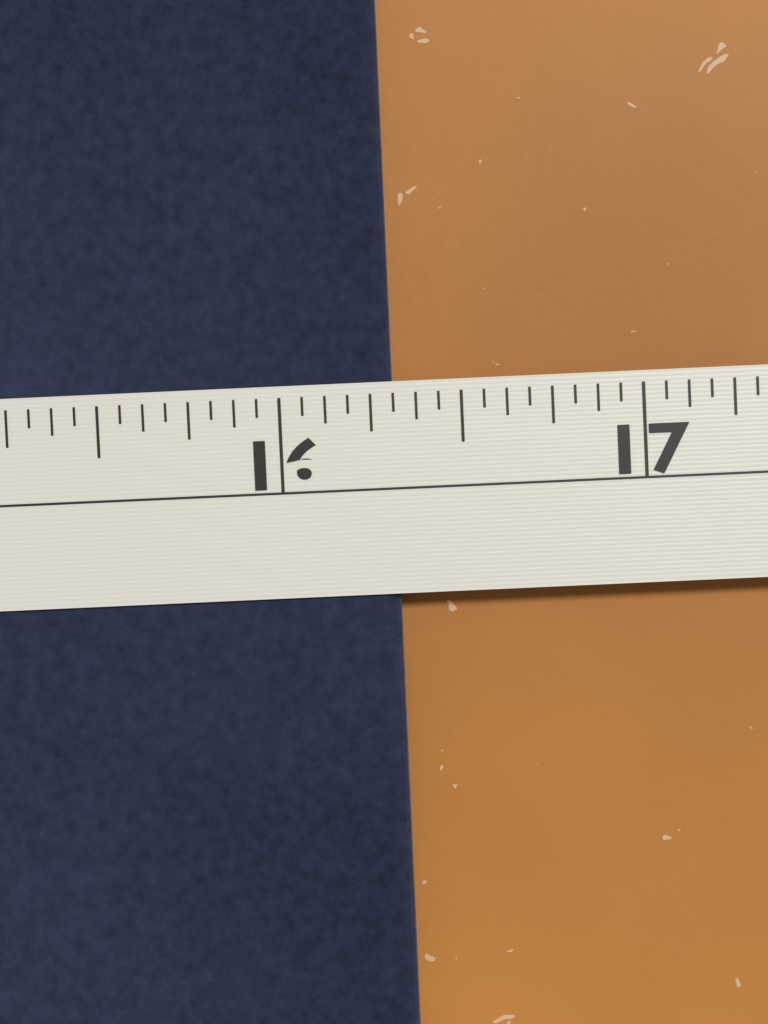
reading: 16.3125 in
